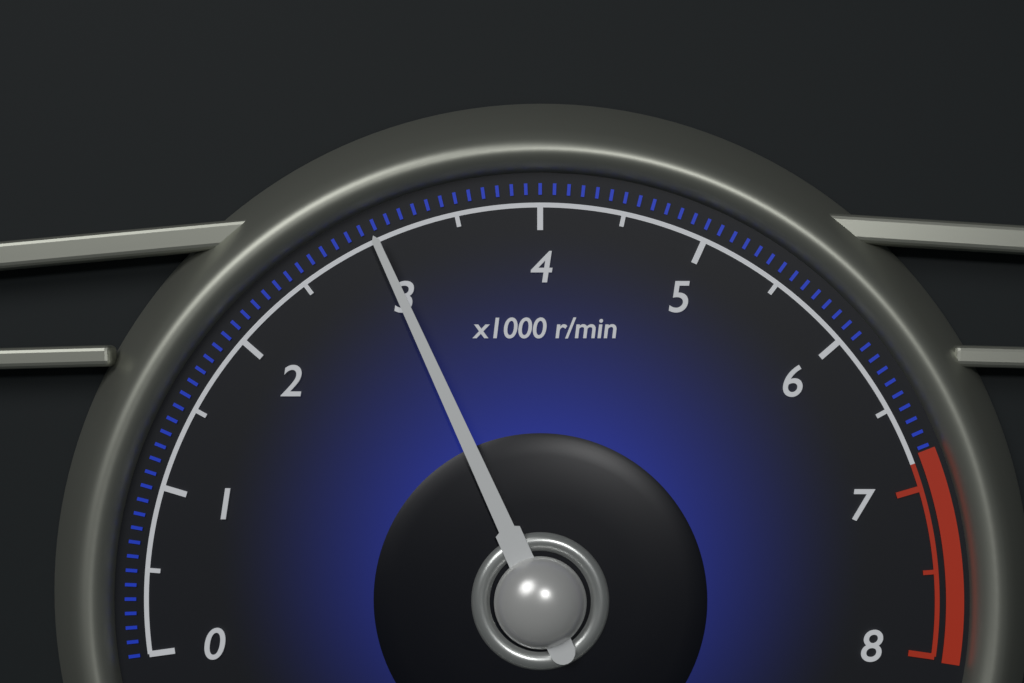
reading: 3.0 x1000 r/min
